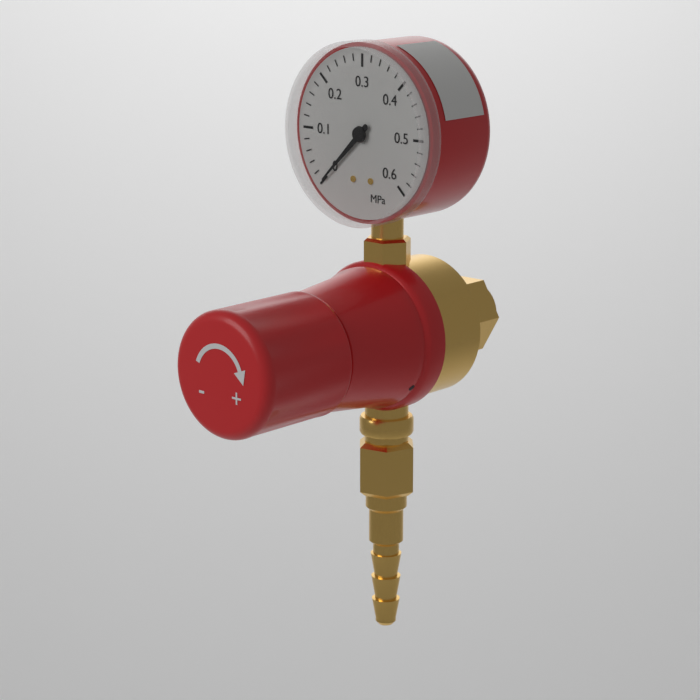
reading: 0.00 MPa
